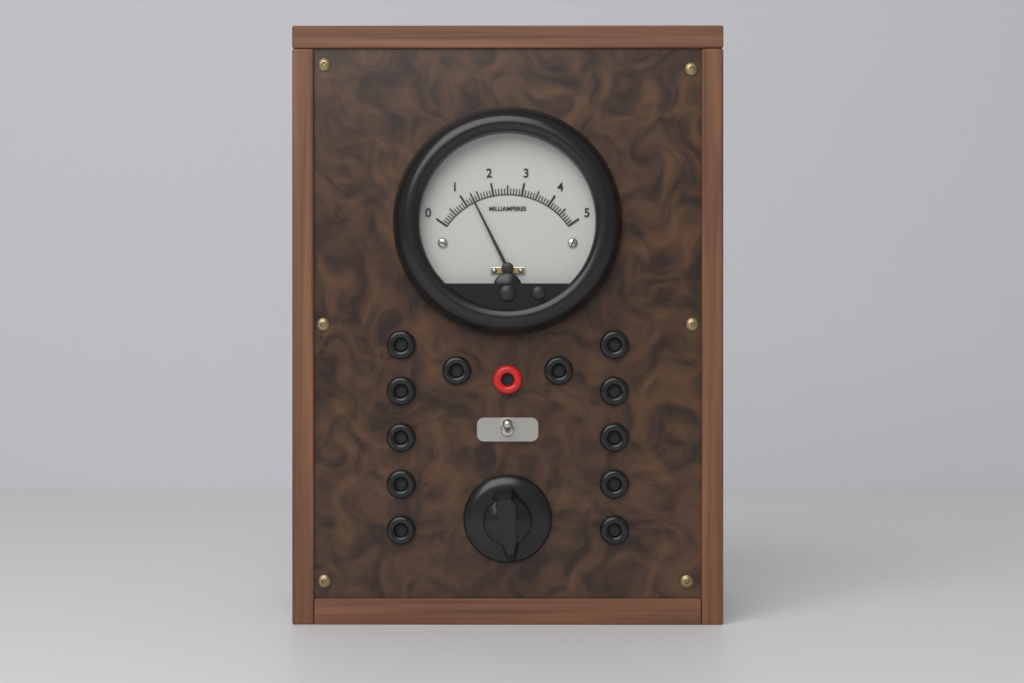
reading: 1.3 mA
